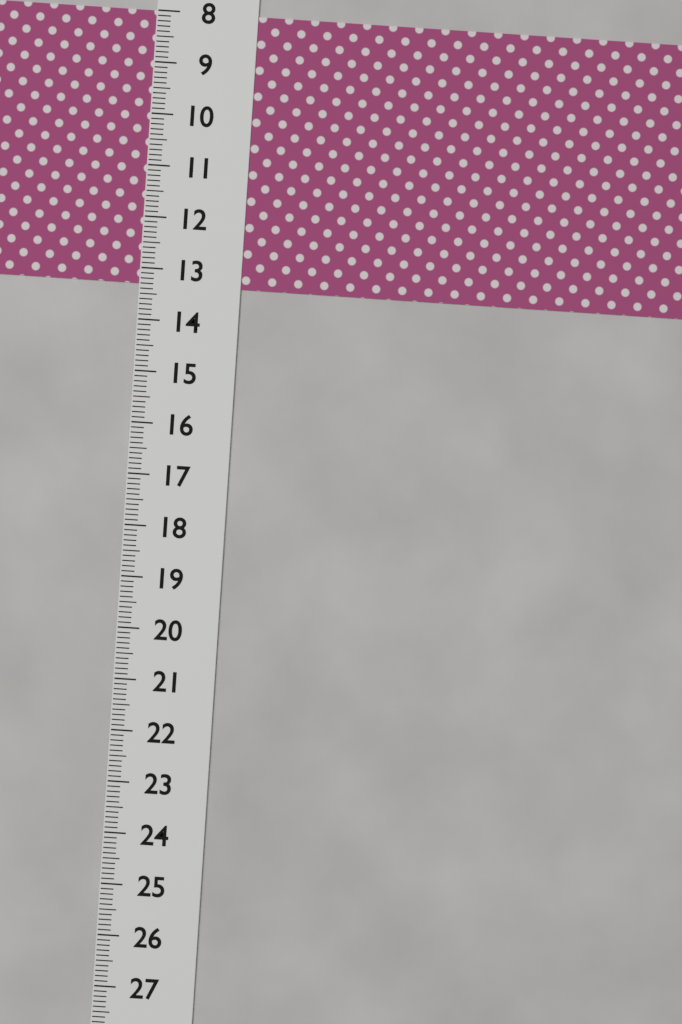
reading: 13.3 (no unit)
